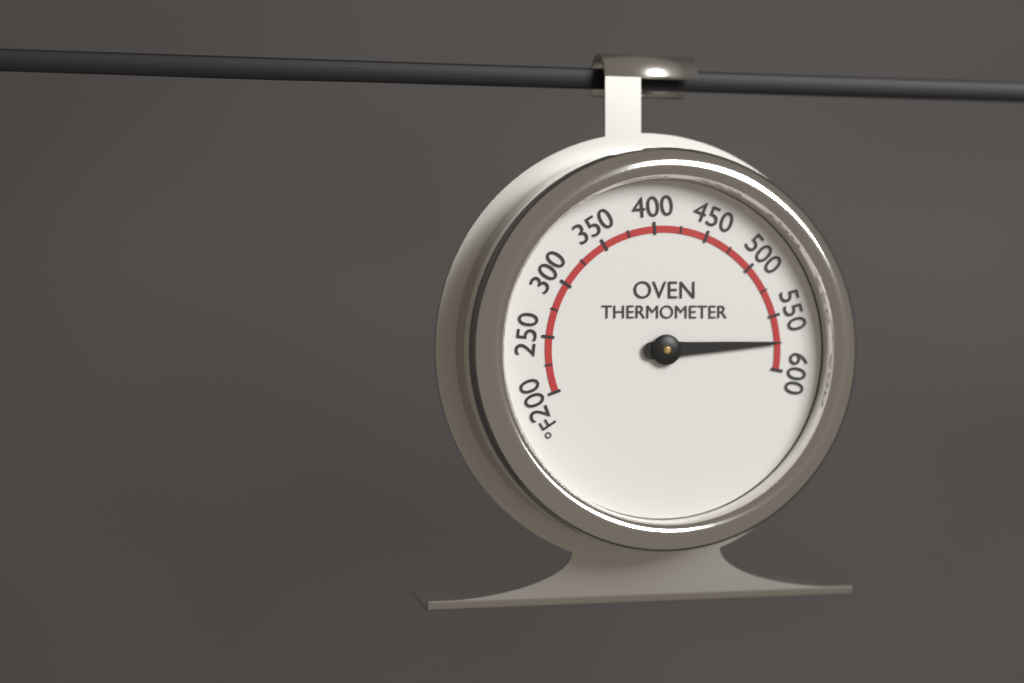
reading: 575 °F
